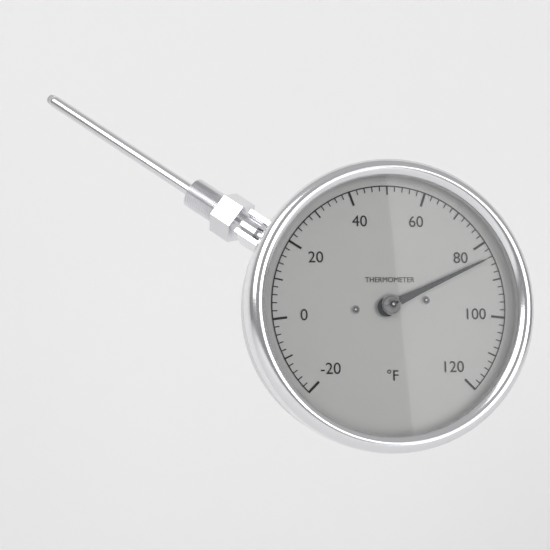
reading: 84 °F
